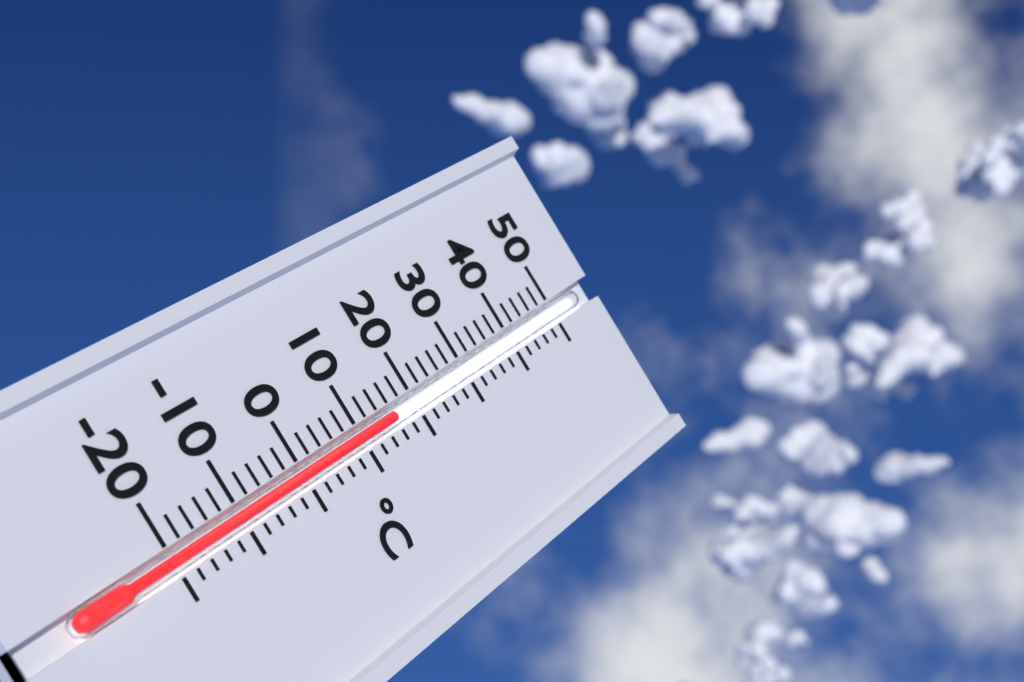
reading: 16 °C
